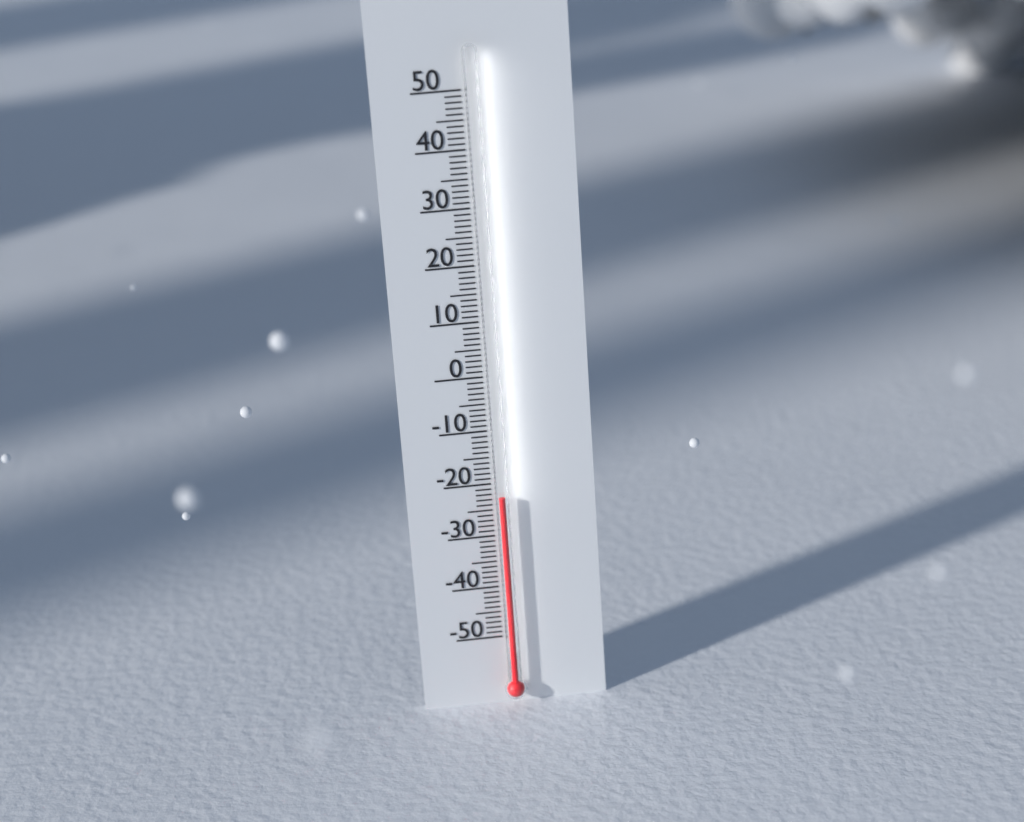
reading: -22 (no unit)
